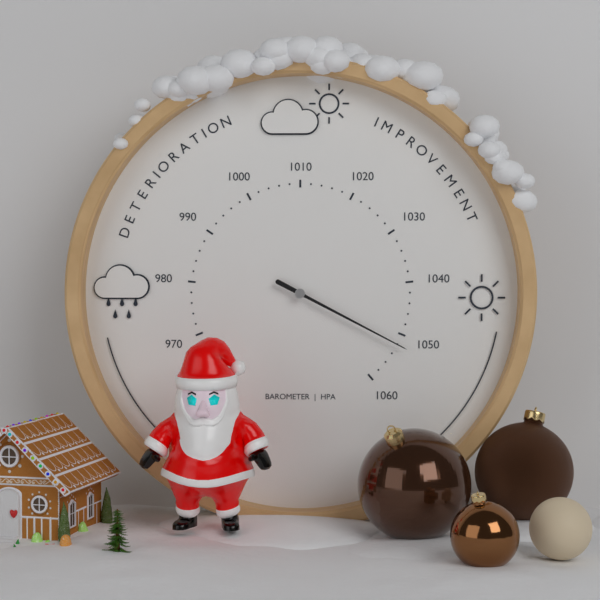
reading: 1052 hPa
